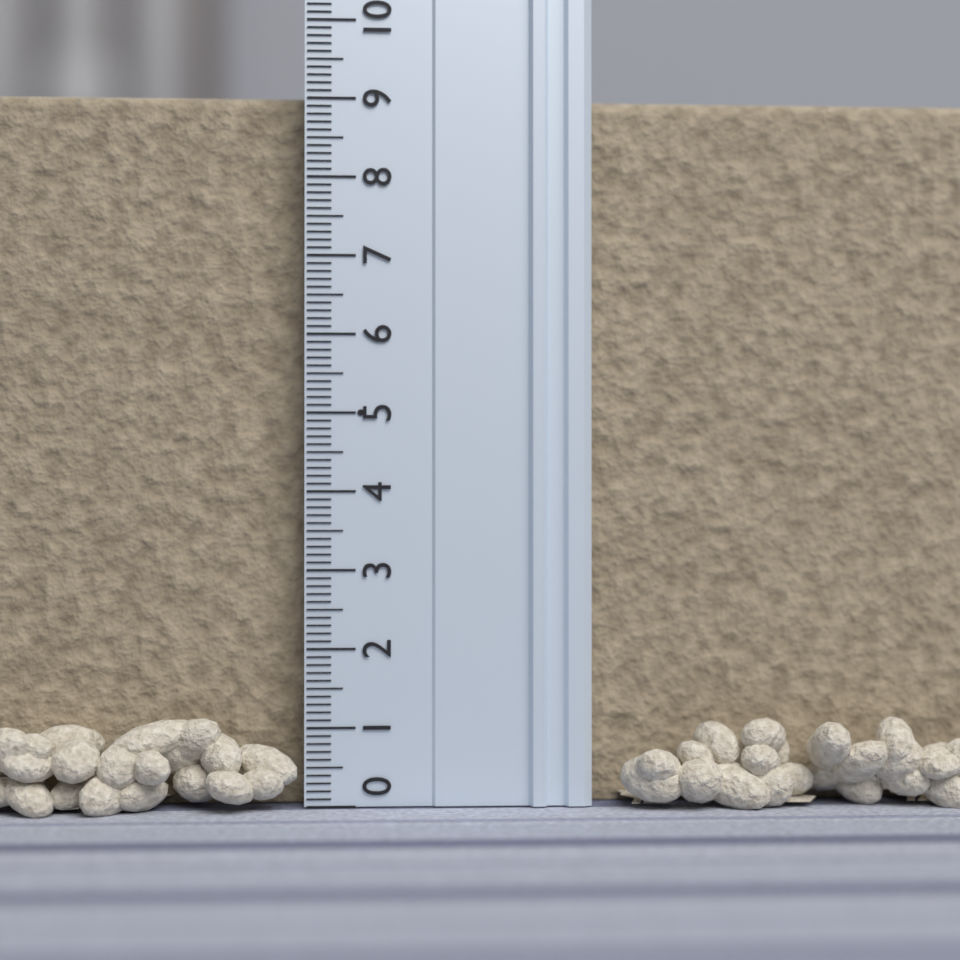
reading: 9.1 (no unit)
